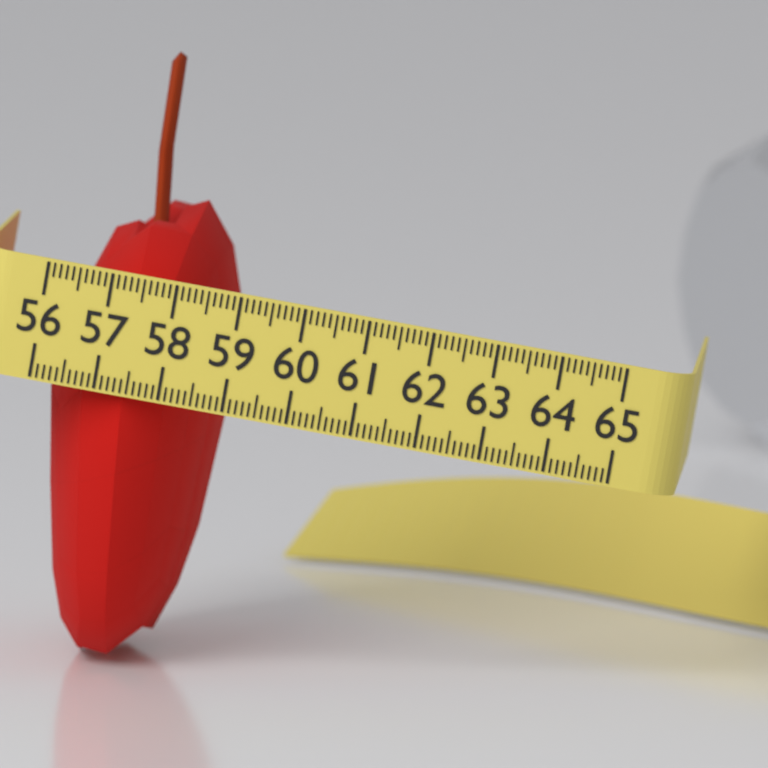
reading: 58.8 (no unit)
